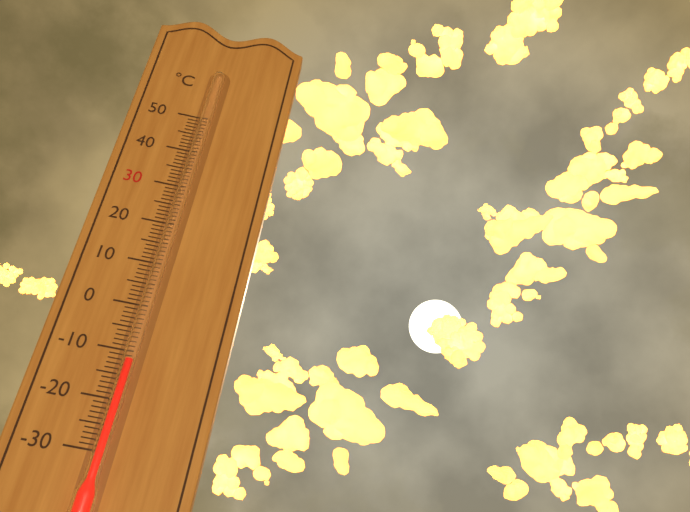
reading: -12 °C
